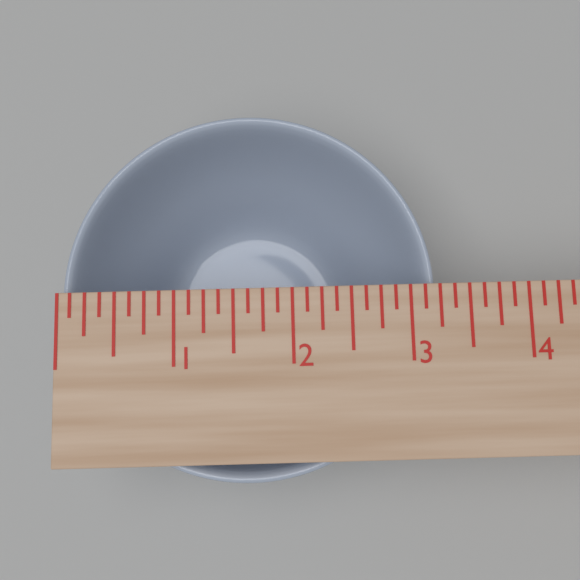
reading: 3.250 in
